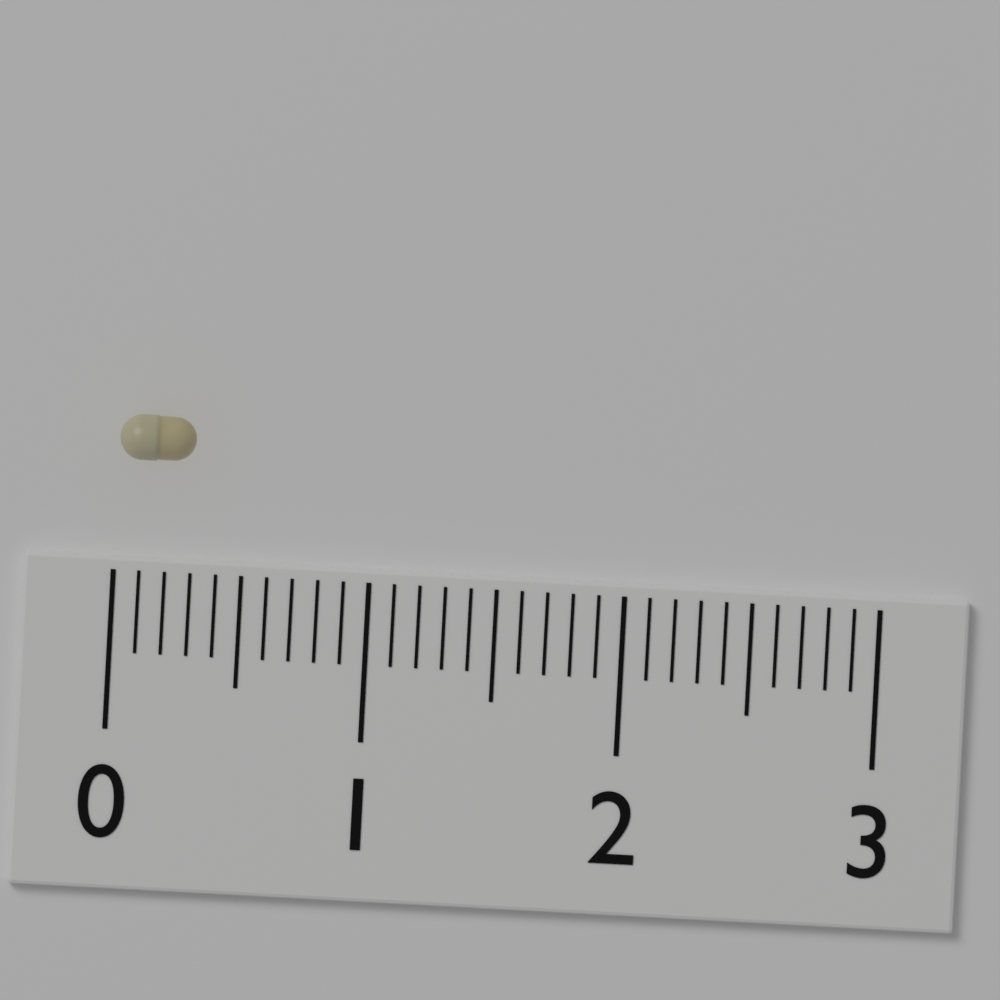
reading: 0.3 (no unit)
